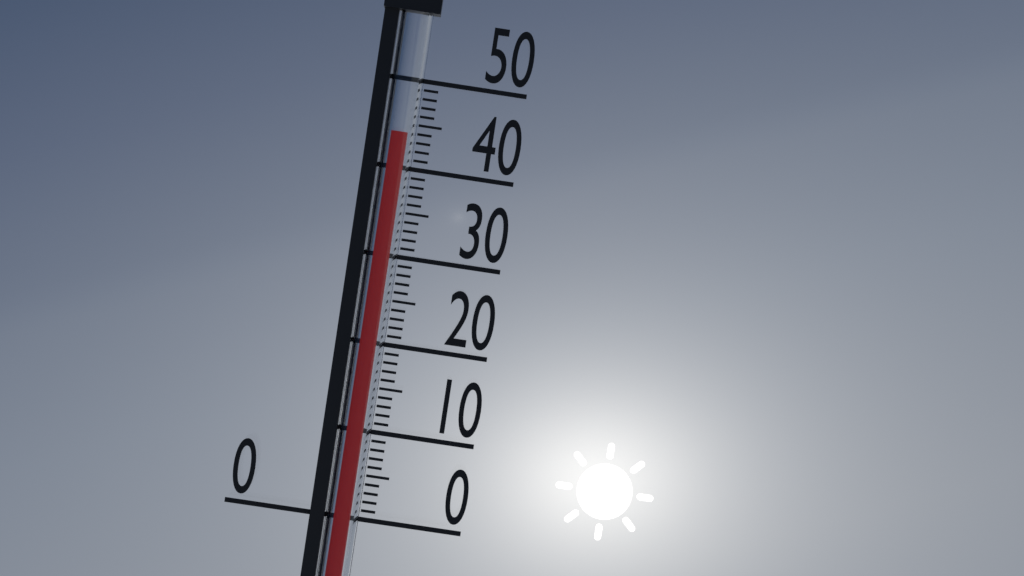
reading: 44 (no unit)
